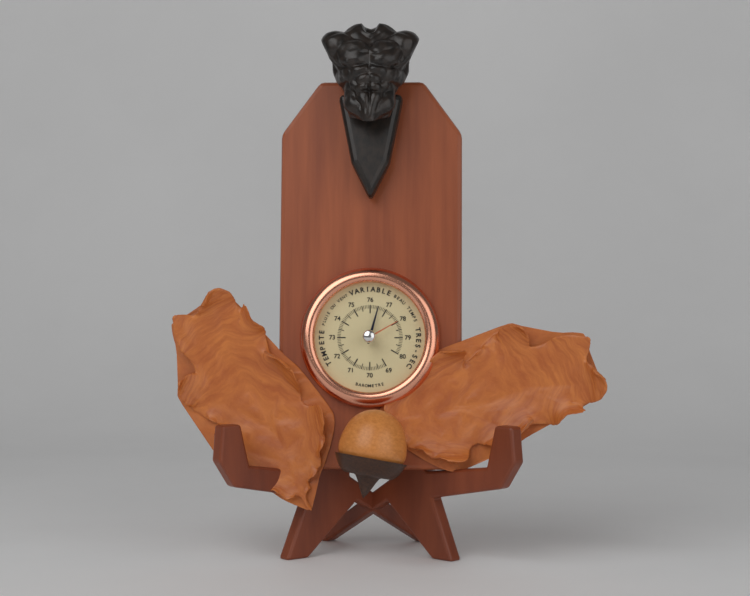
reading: 76.5 (no unit)
